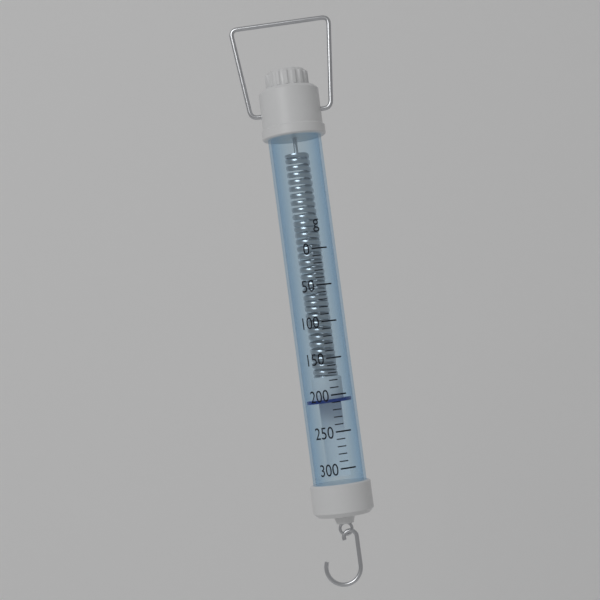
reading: 210 g
